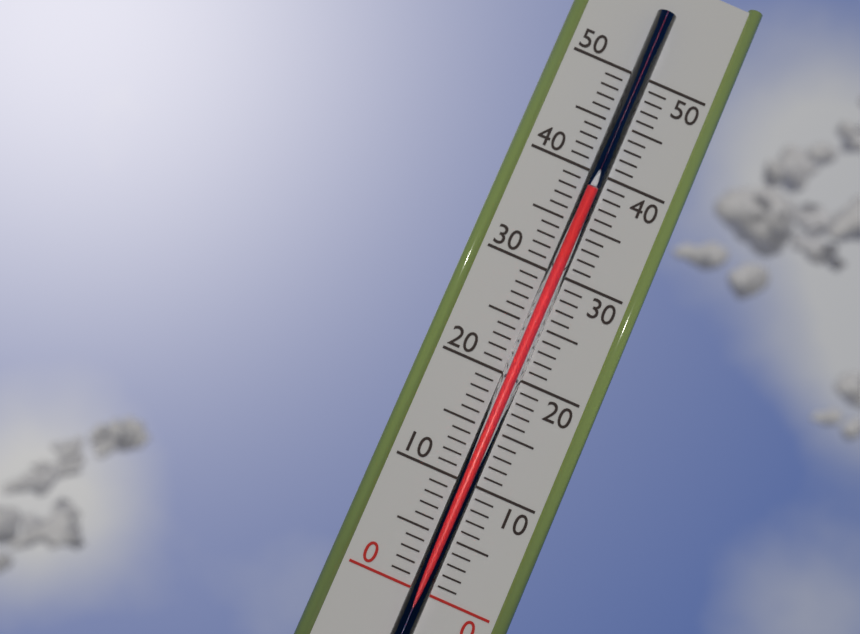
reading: 38 (no unit)
